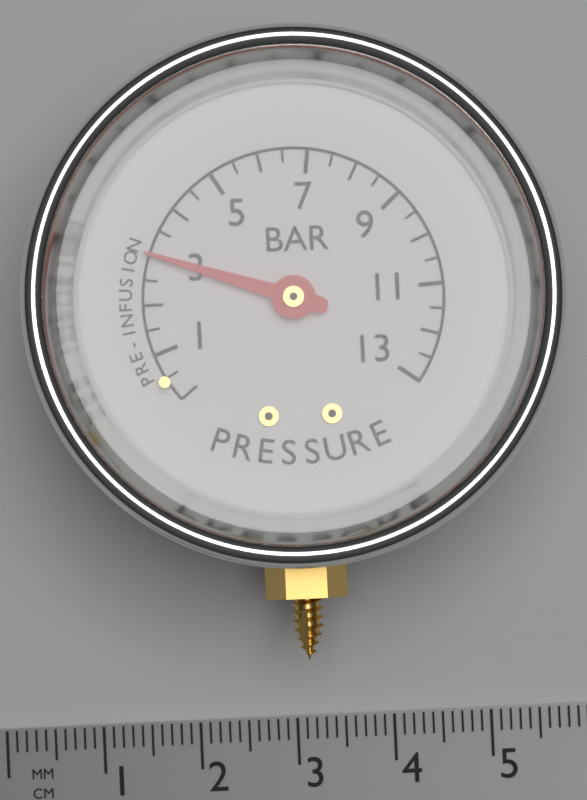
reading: 3.0 bar
